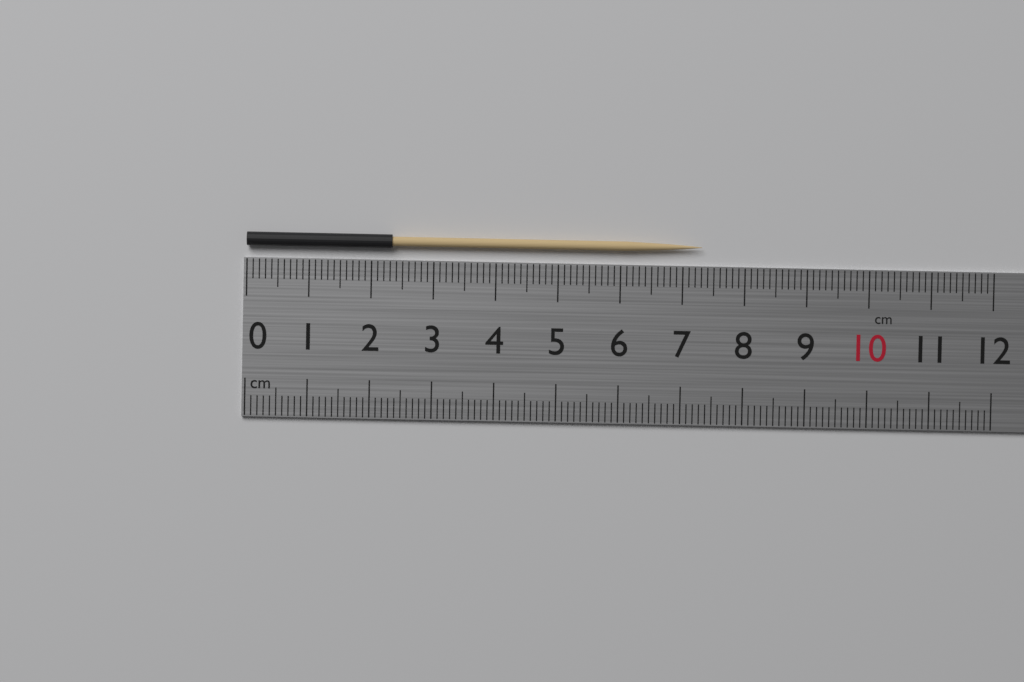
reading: 7.3 cm
